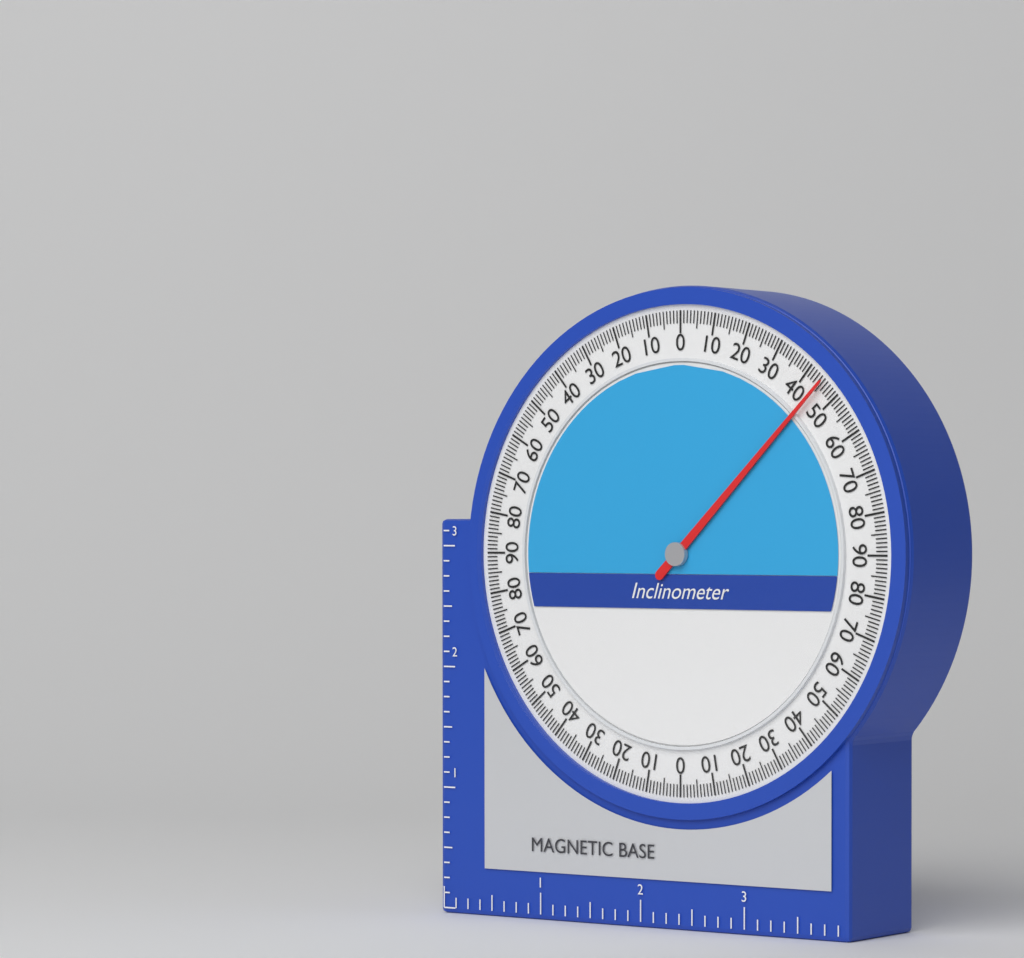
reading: 45 (no unit)
